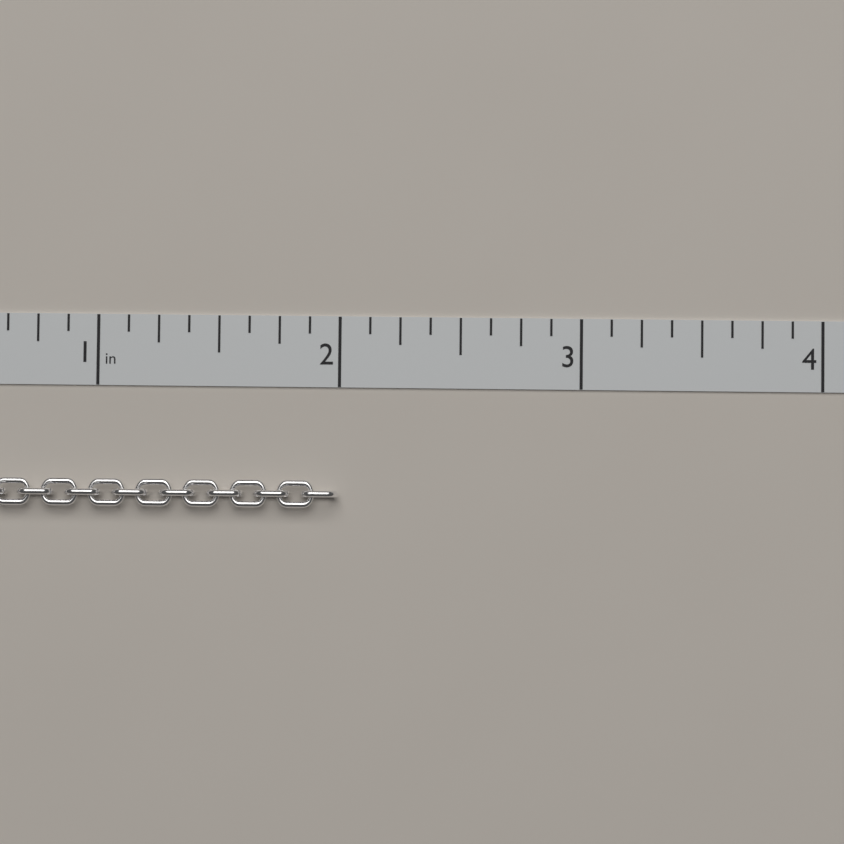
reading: 2.000 in
